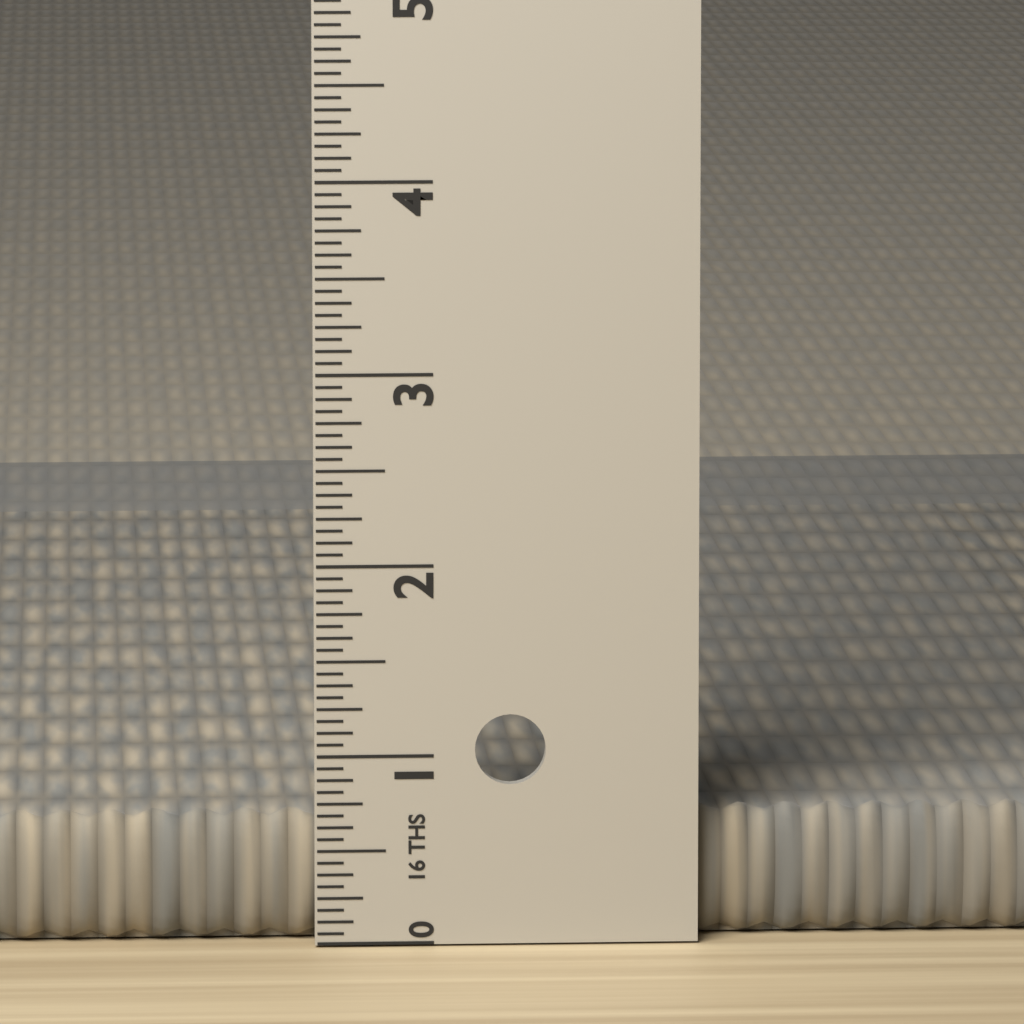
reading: 0.6875 in
